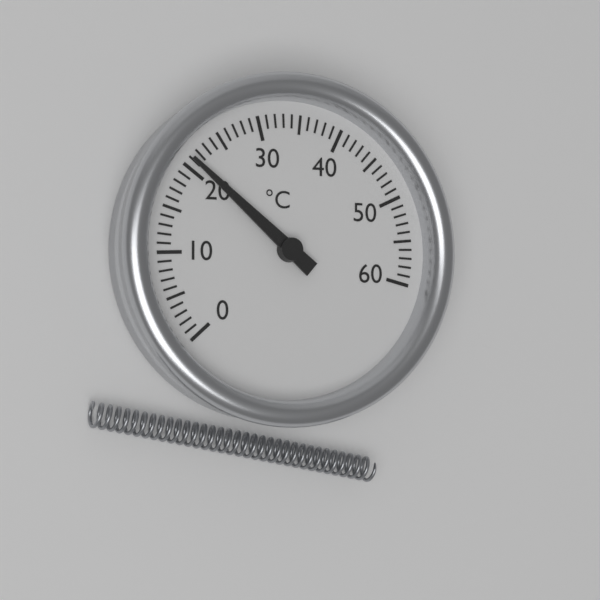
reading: 21 °C
